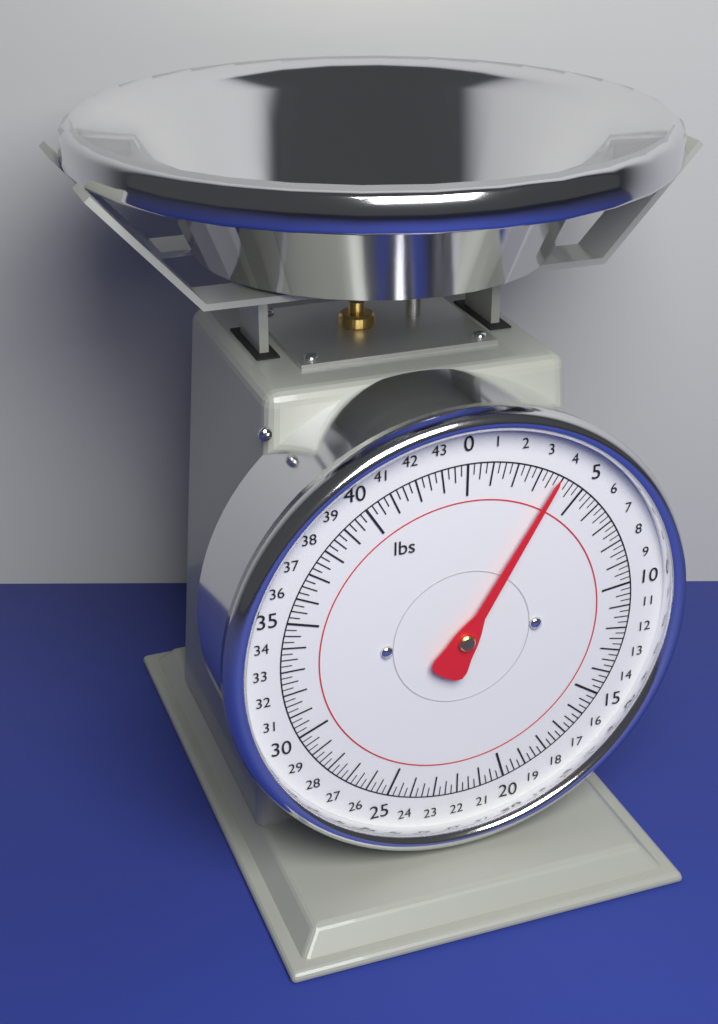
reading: 3.75 lbs
